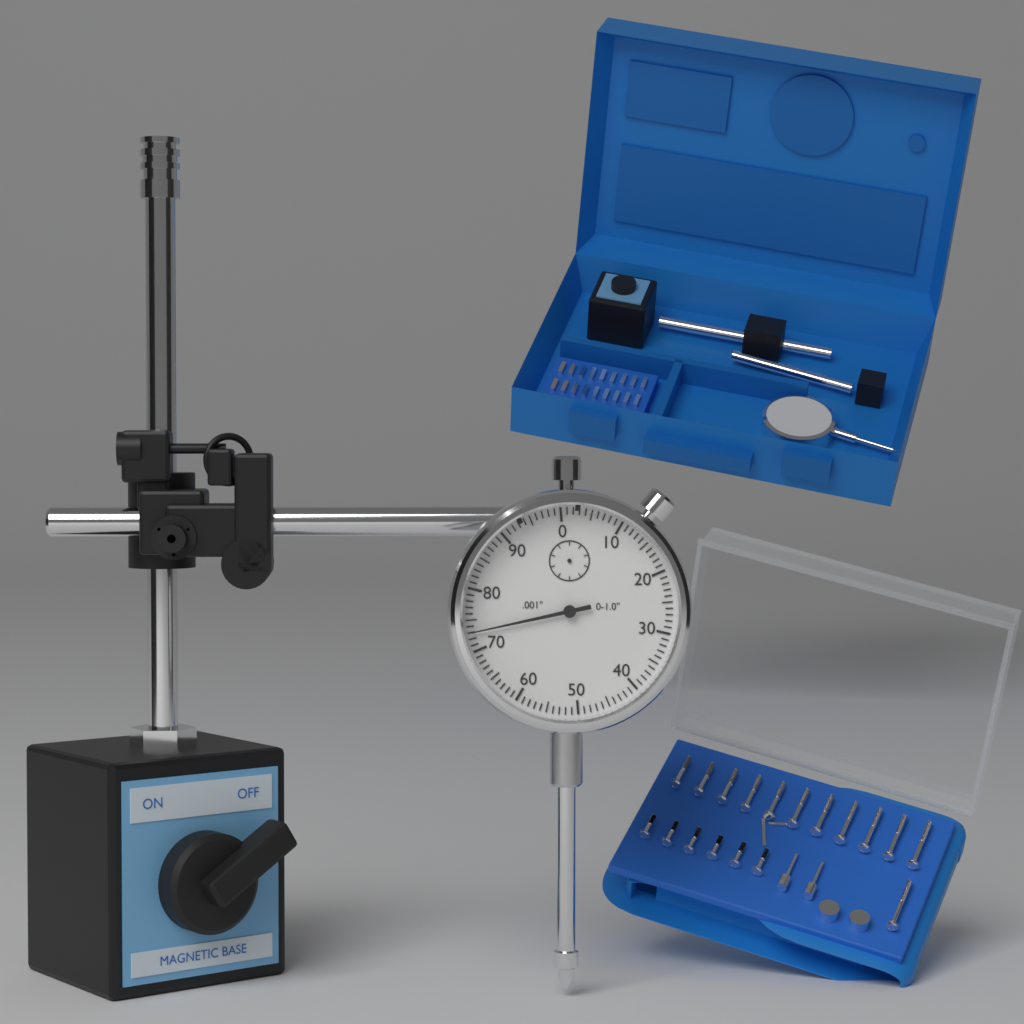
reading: 0.073 in
